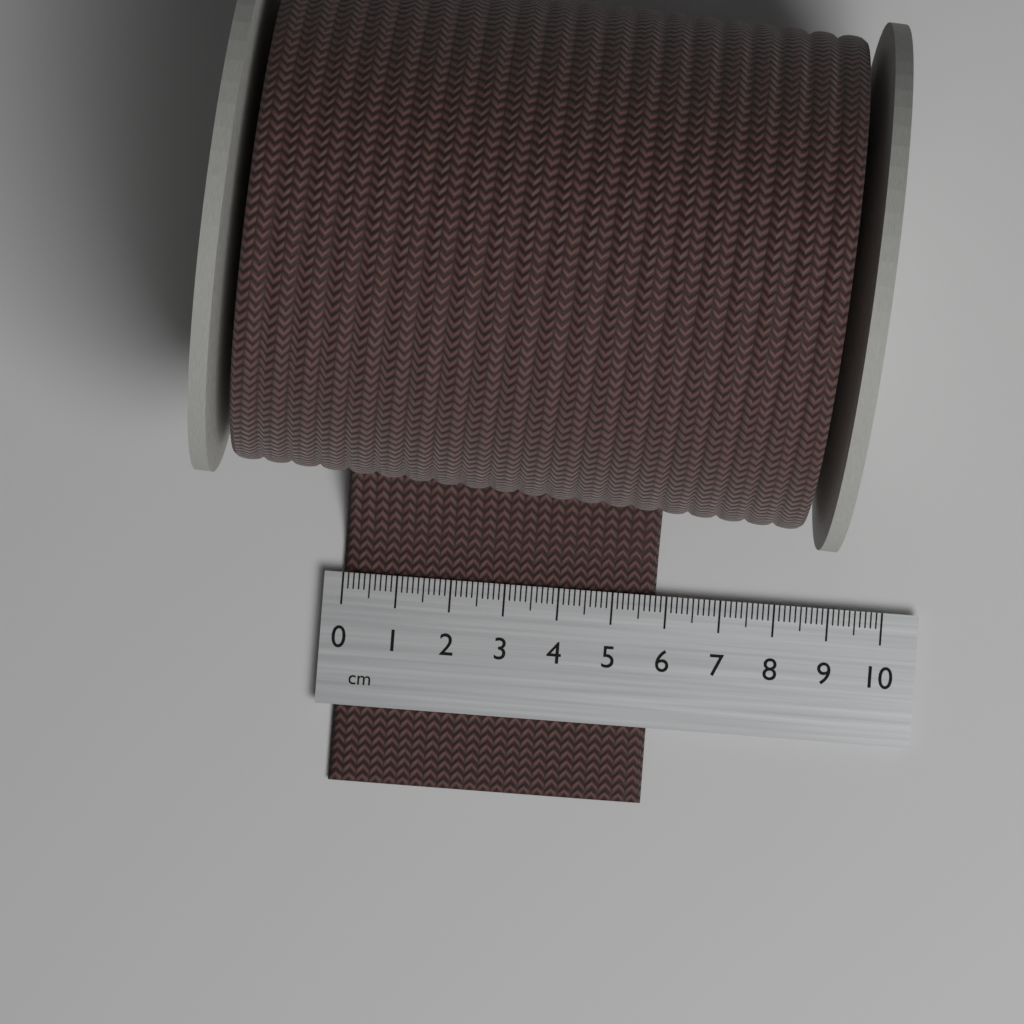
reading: 5.8 cm
